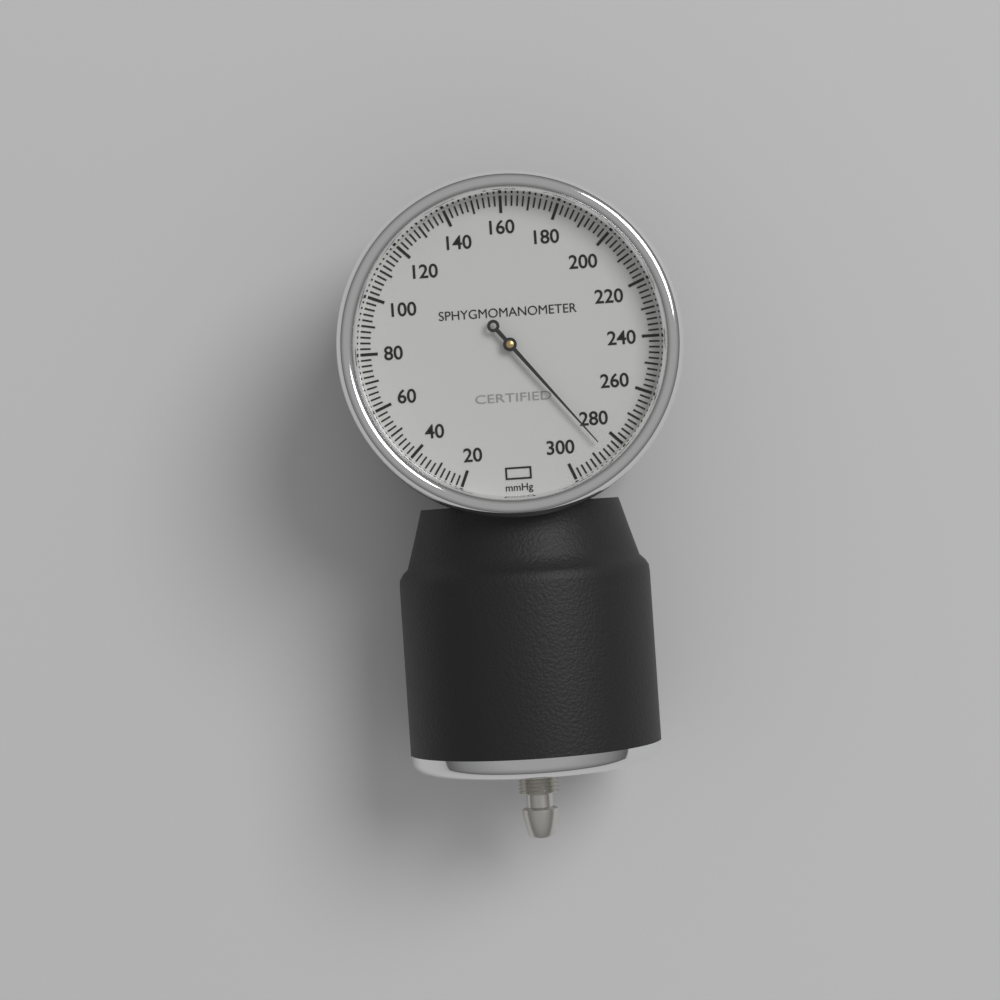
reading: 286 mmHg
